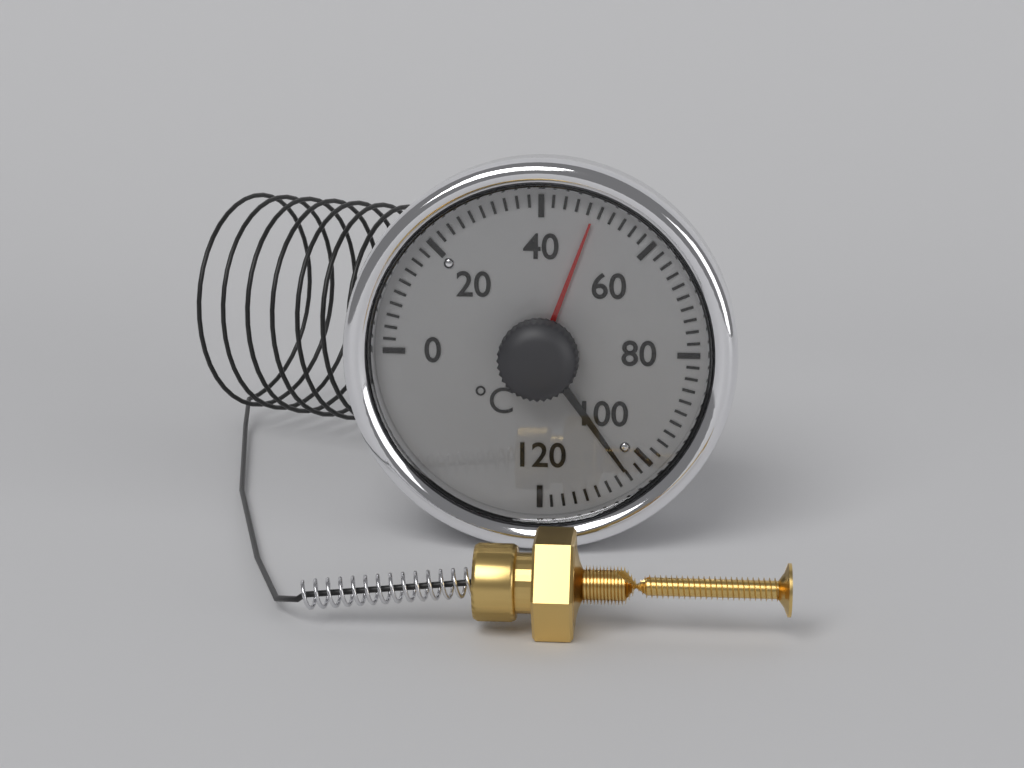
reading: 104 °C
